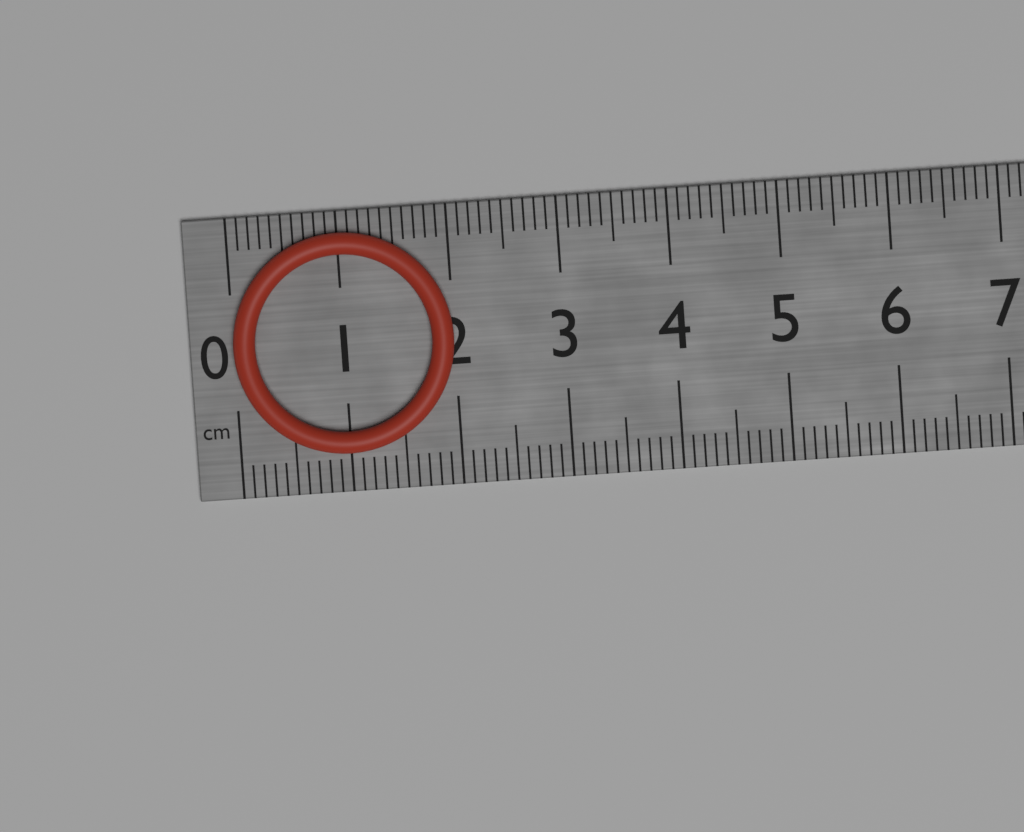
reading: 2.0 cm
